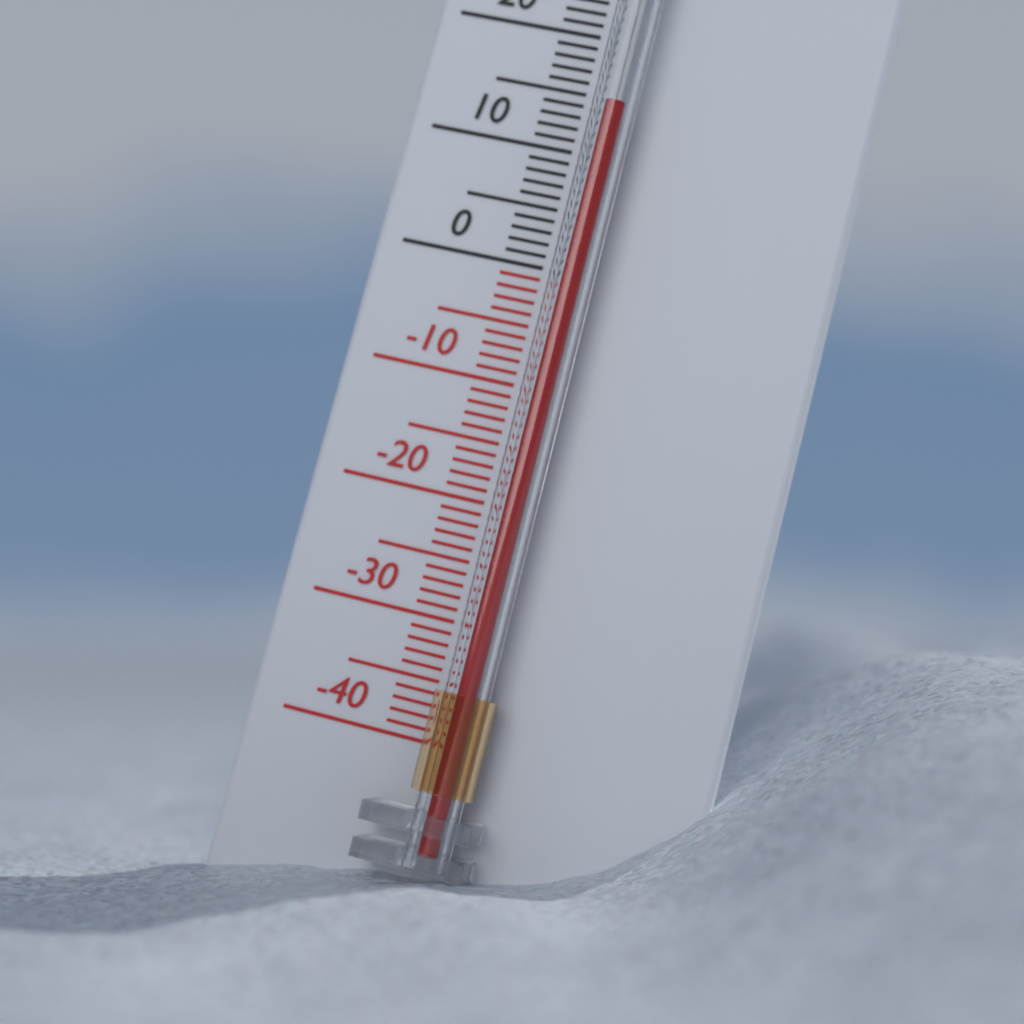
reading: 14 °C
